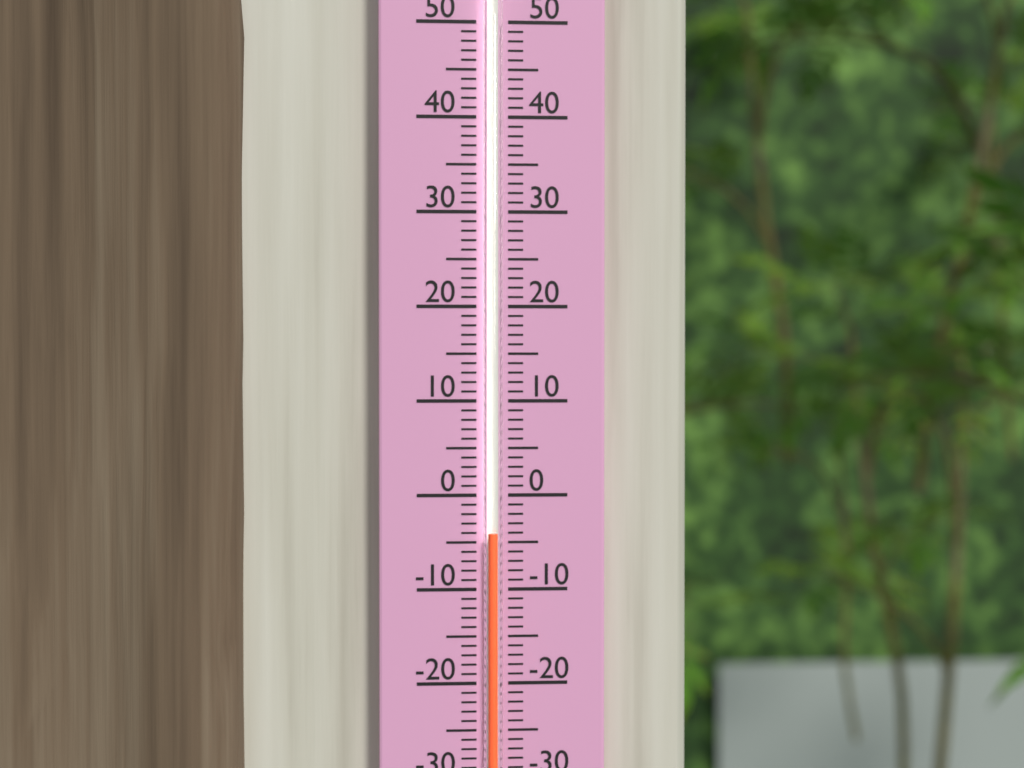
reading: -4 (no unit)
